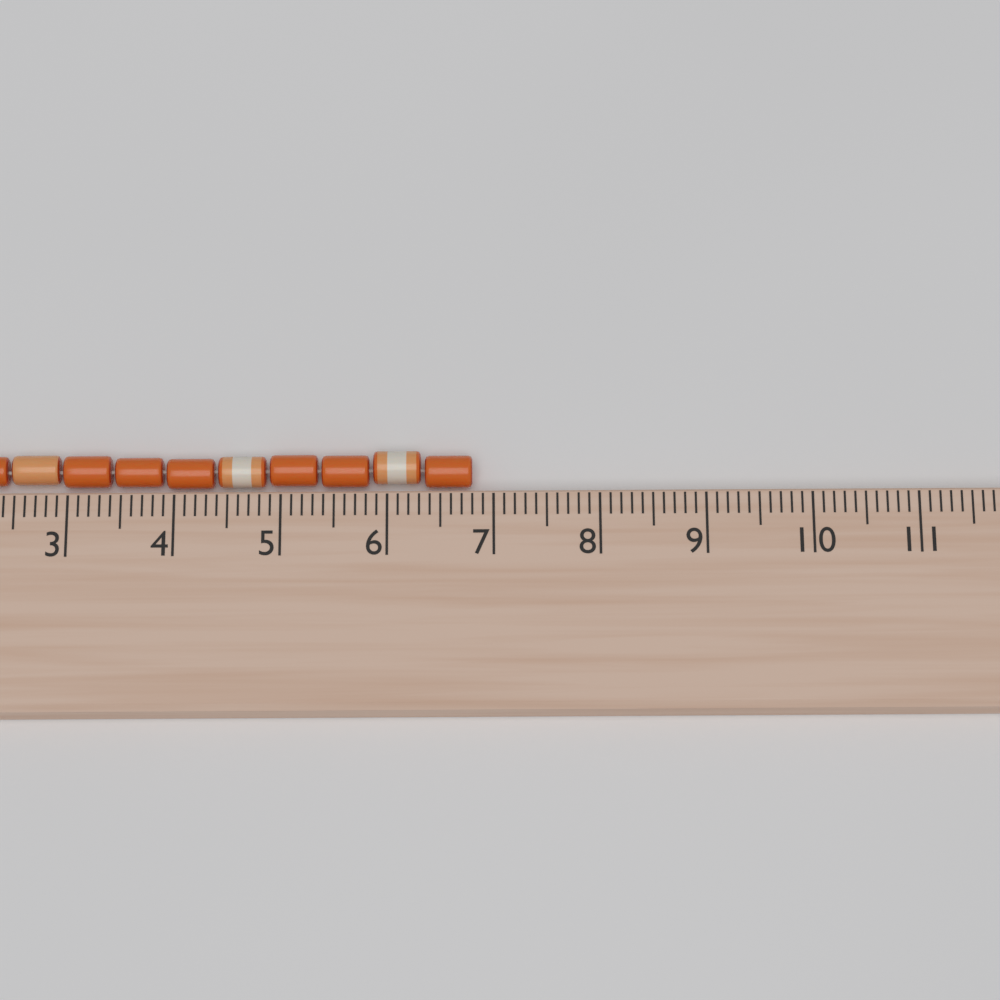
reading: 6.8 cm
